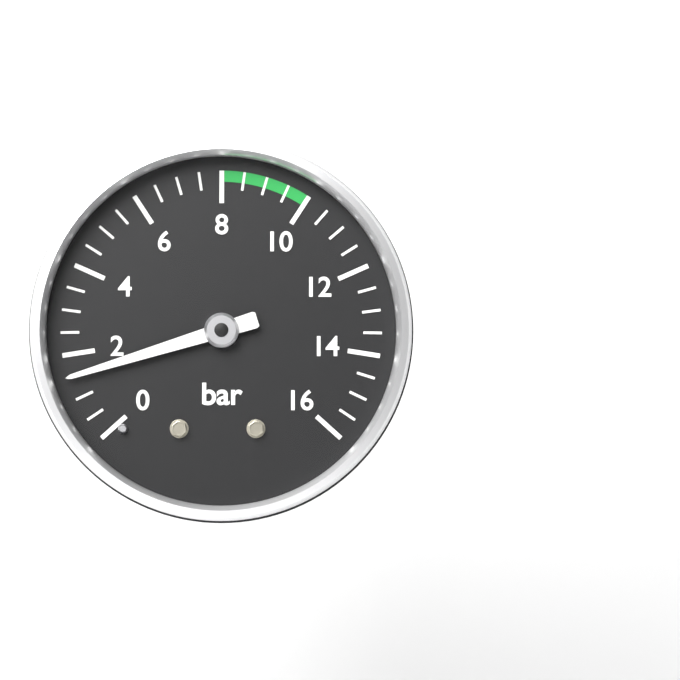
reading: 1.5 bar
